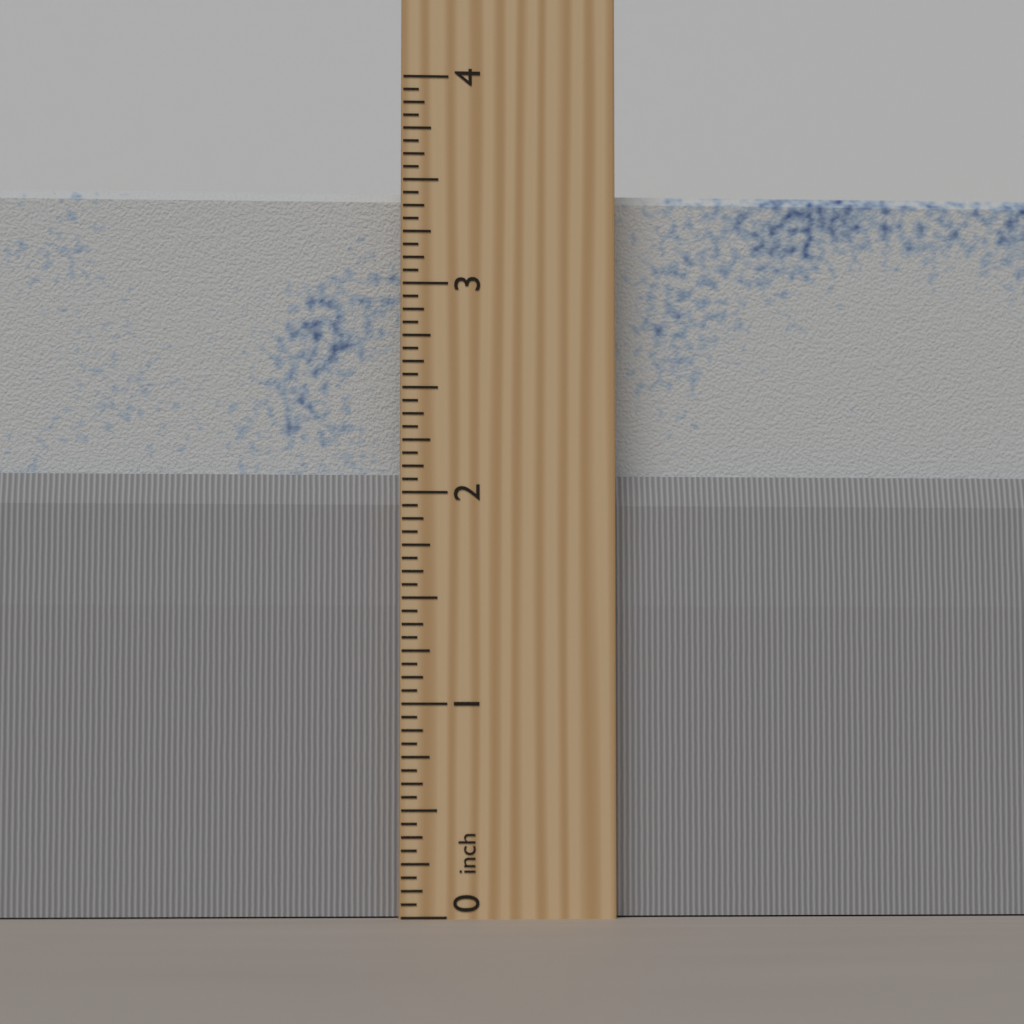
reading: 3.5000 inch
